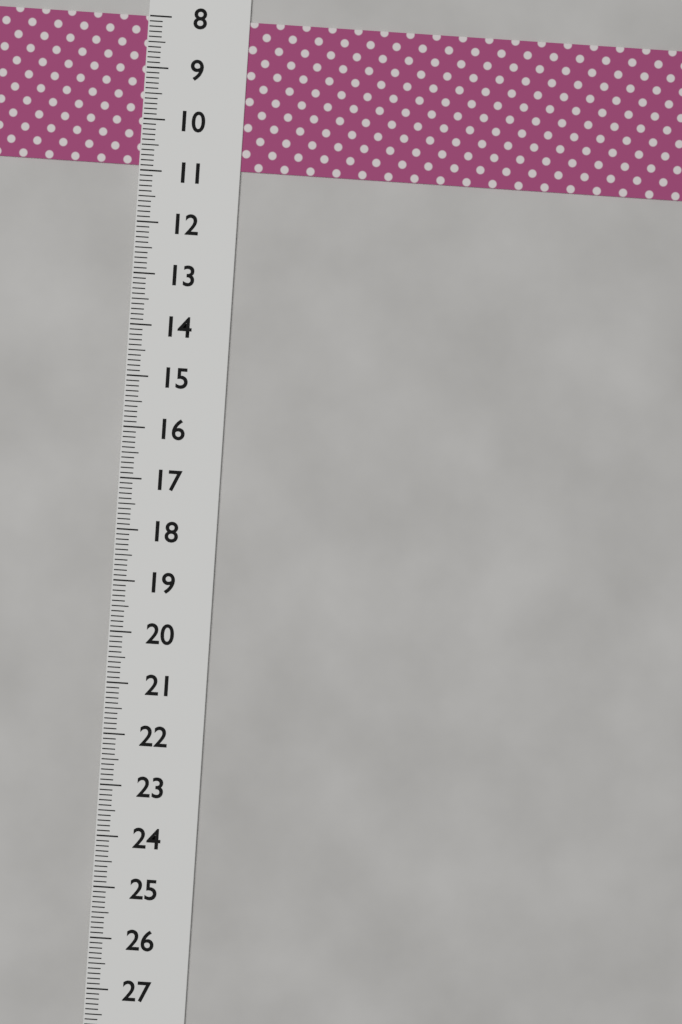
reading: 10.9 (no unit)
